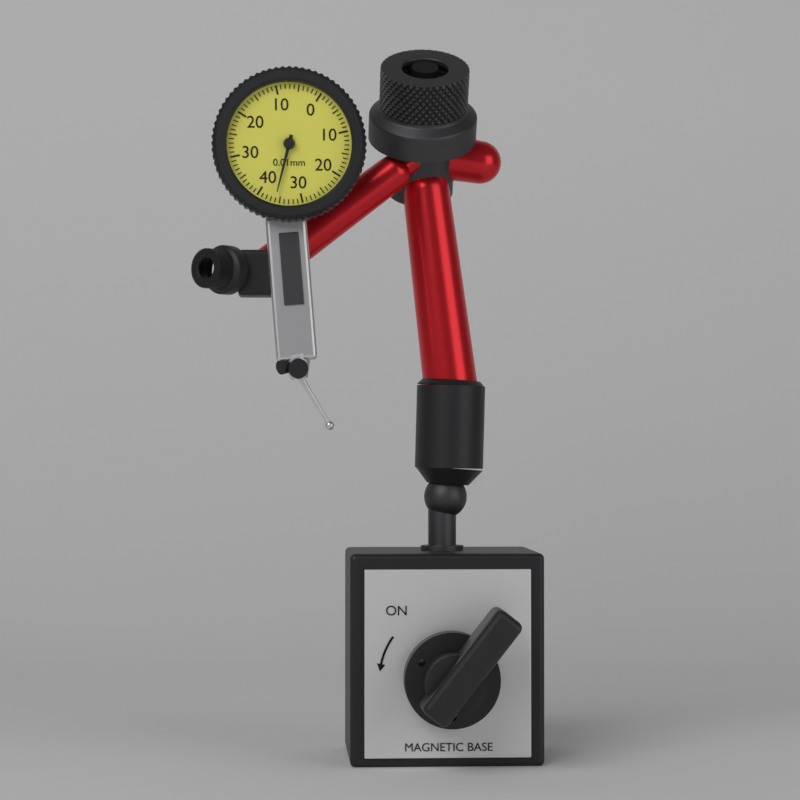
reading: 0.36 mm
